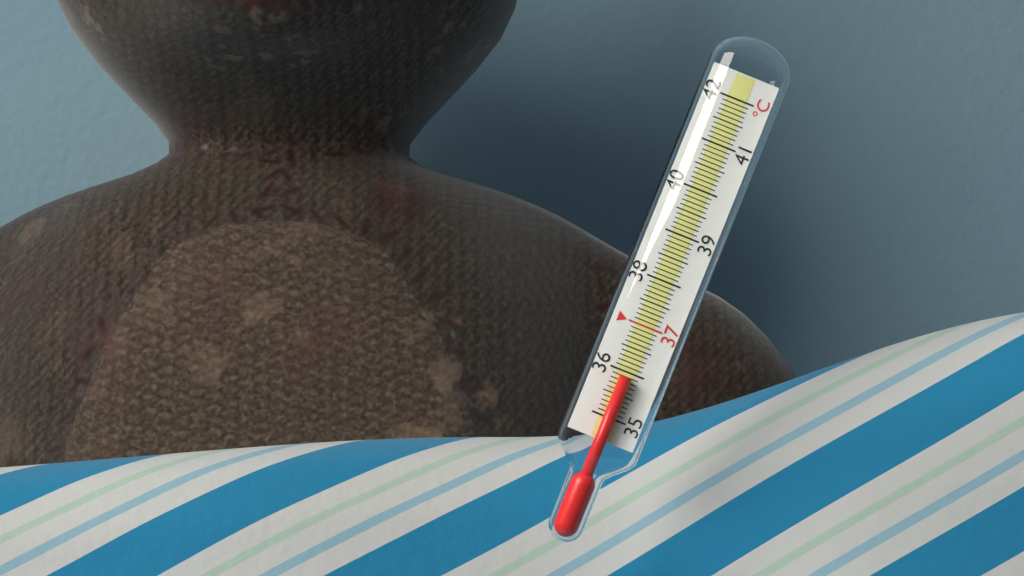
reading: 35.9 °C
